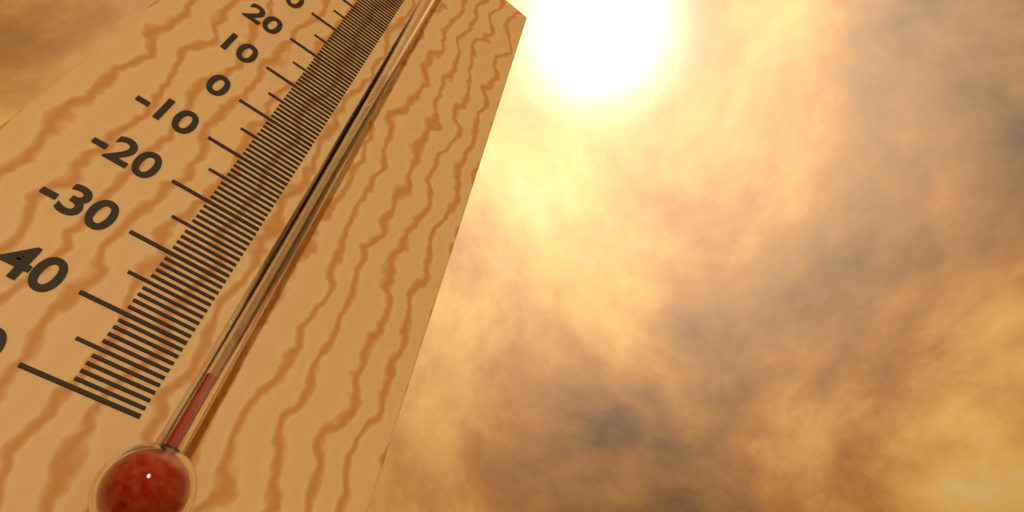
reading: -45 °C
